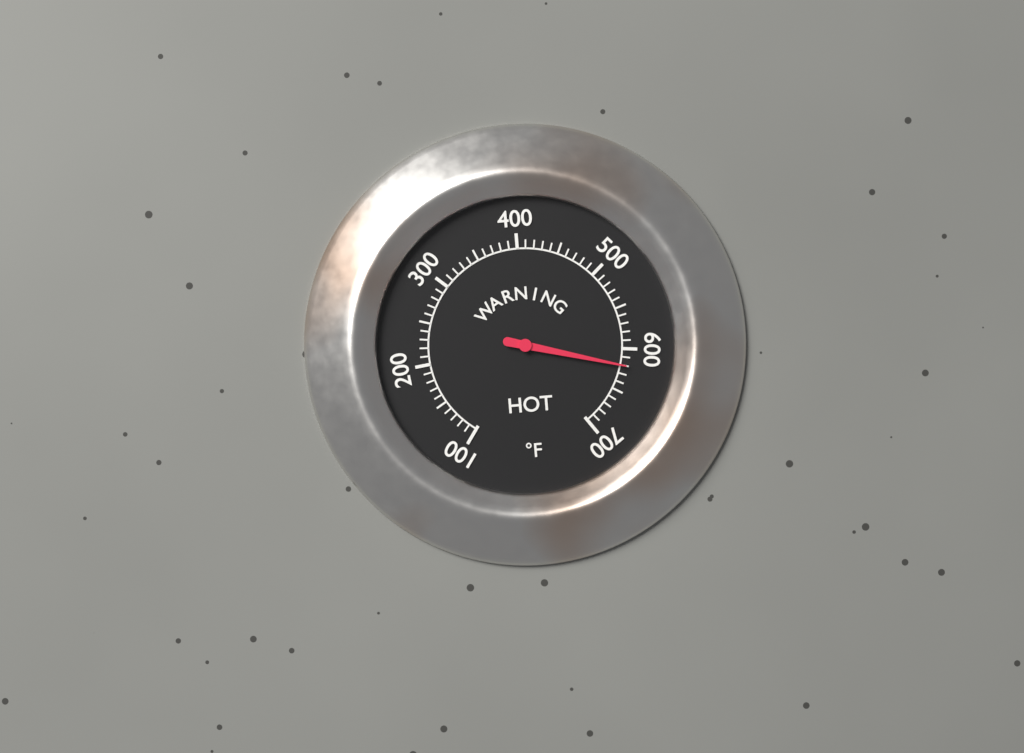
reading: 620 °F
